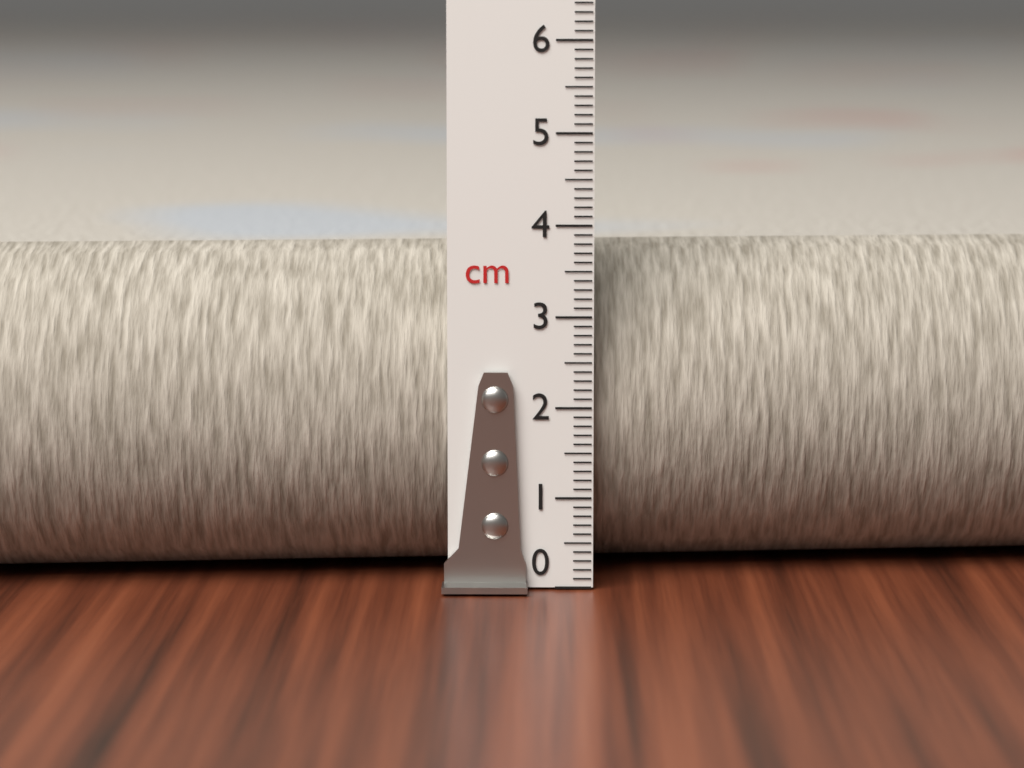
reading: 3.7 cm
